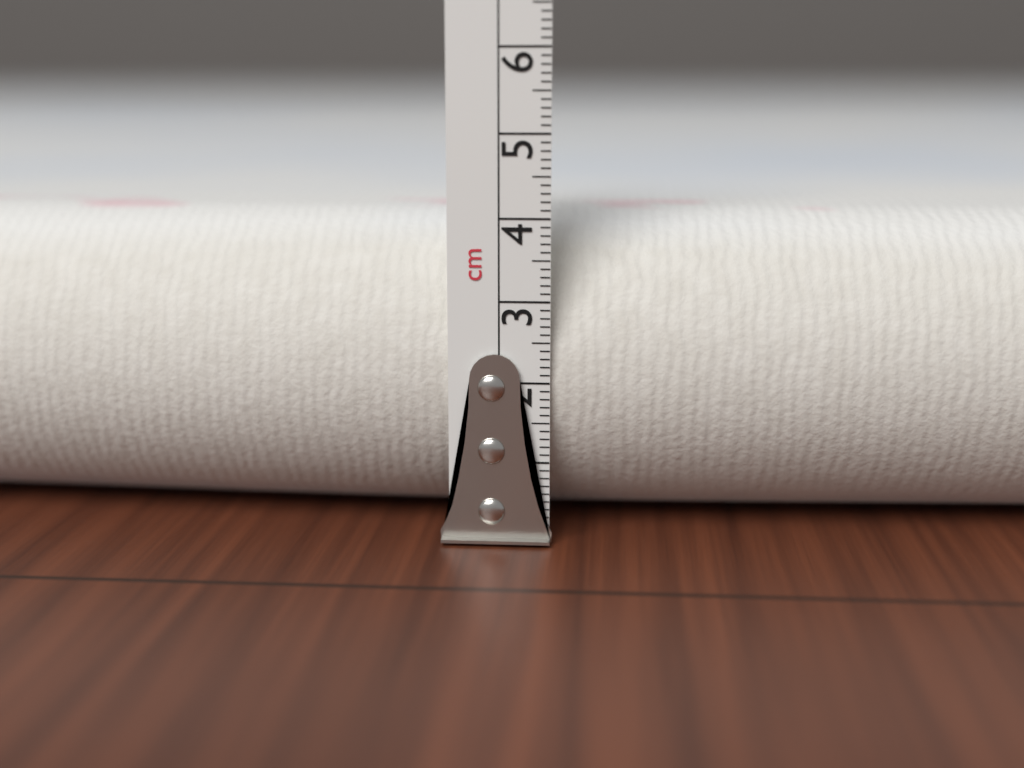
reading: 4.0 cm
